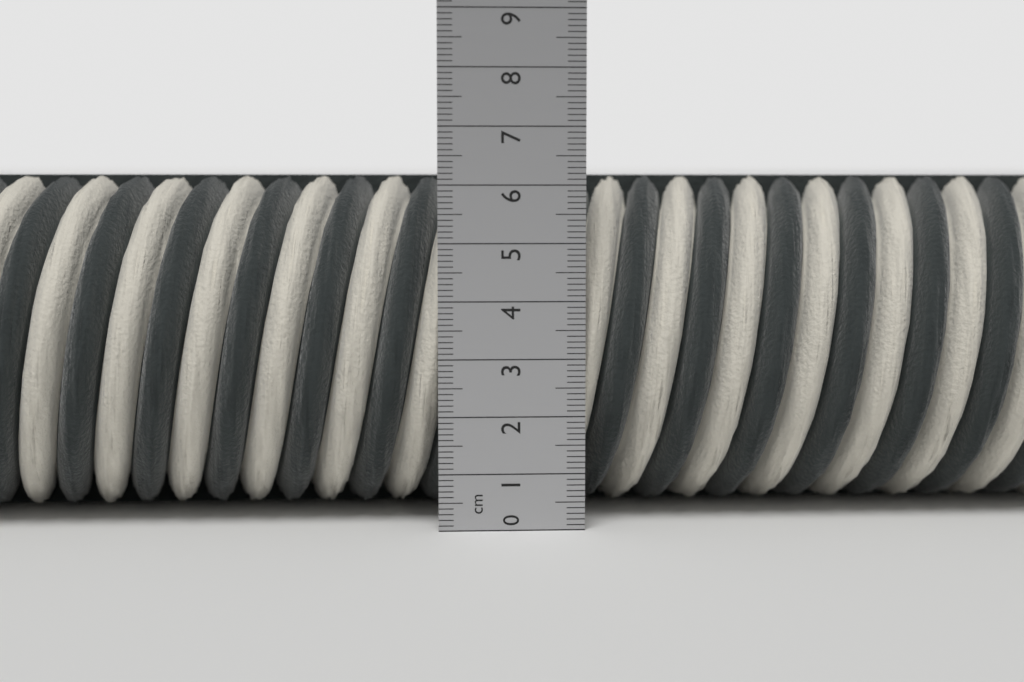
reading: 6.2 cm
